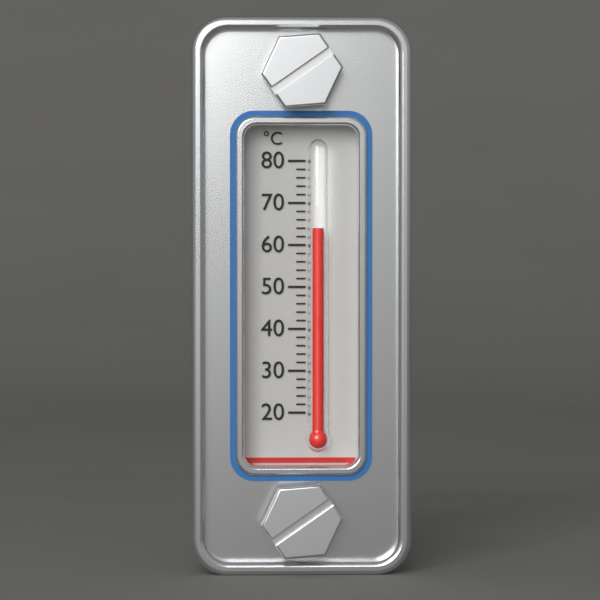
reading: 64 °C
